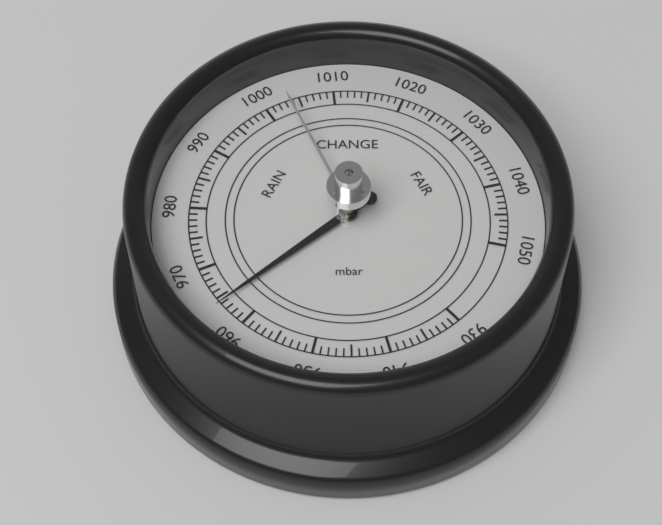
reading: 964 mbar
